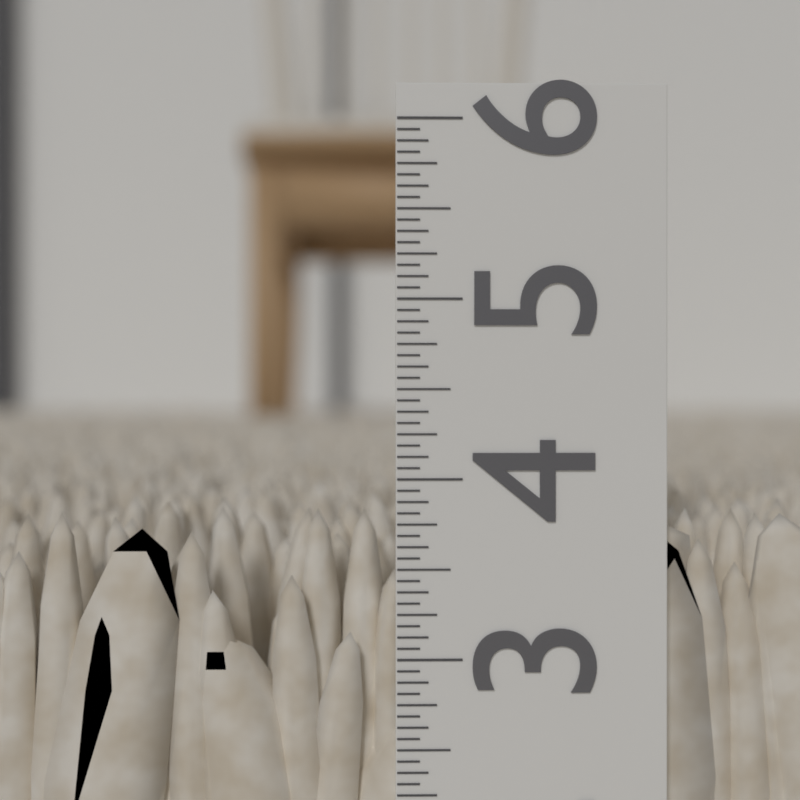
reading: 3.8125 in
